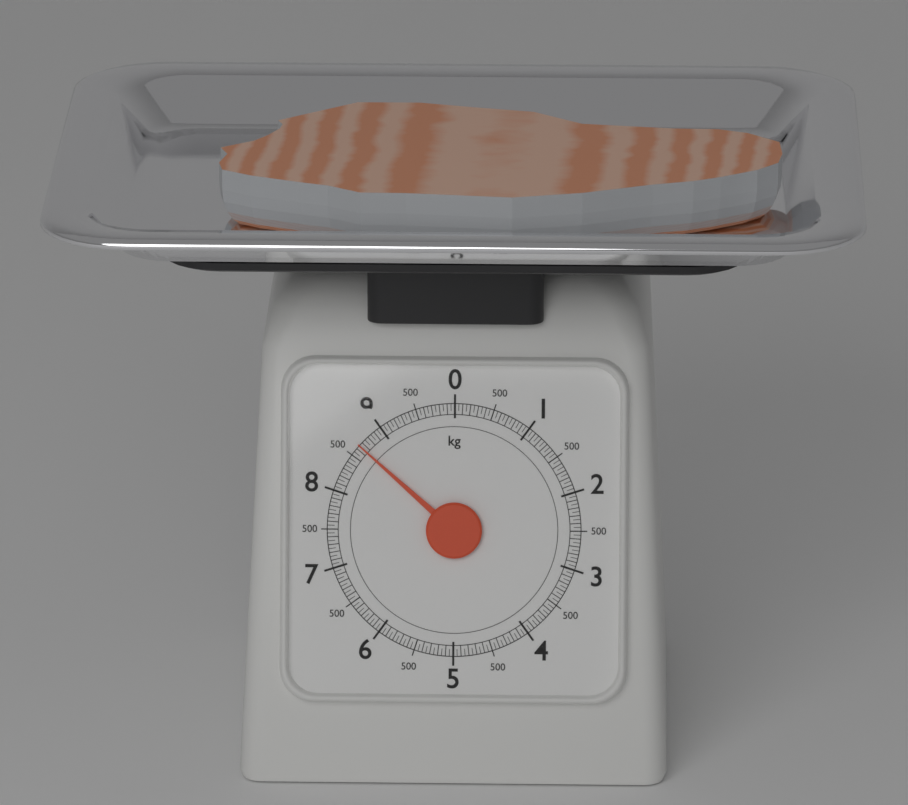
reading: 8.65 kg
